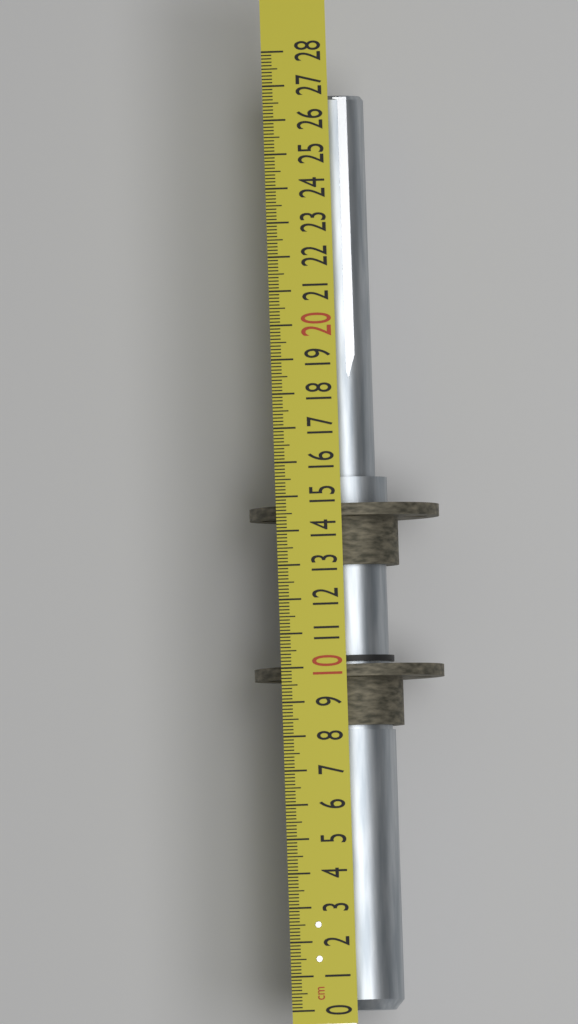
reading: 26.8 cm
